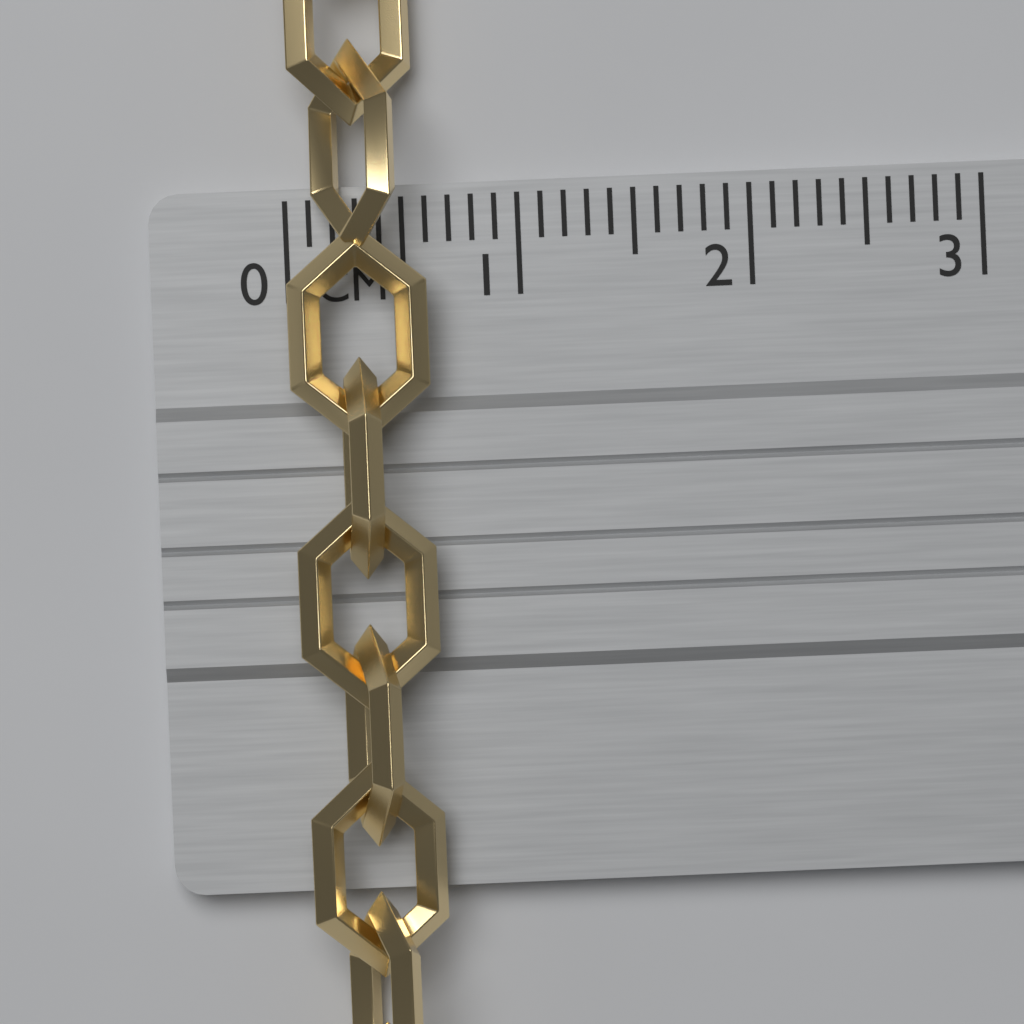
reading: 0.6 cm
